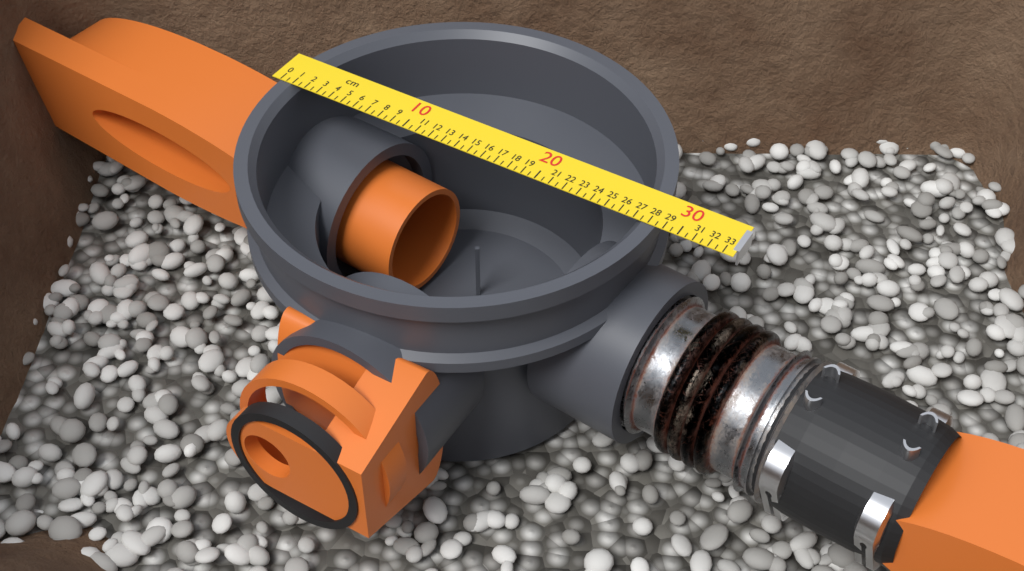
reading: 28.5 cm
